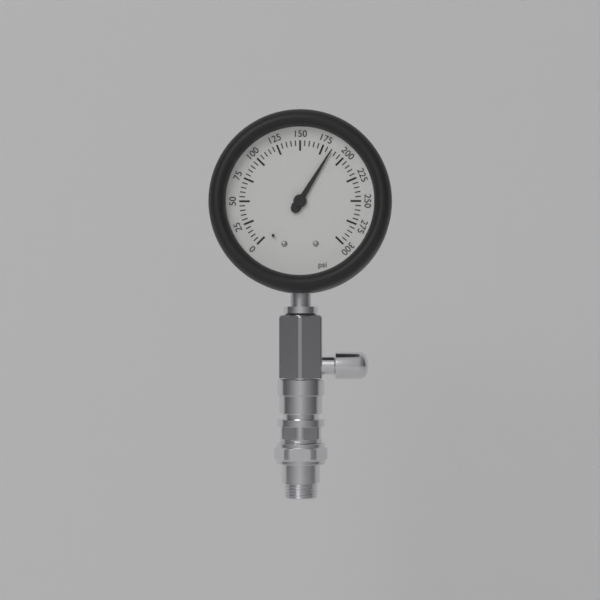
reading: 185 psi
